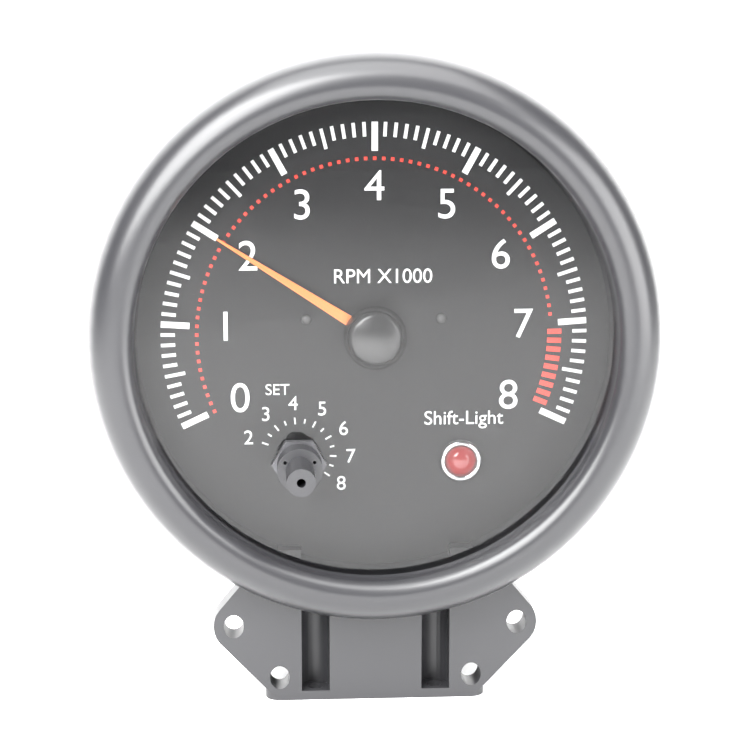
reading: 2.0 RPM x1000
